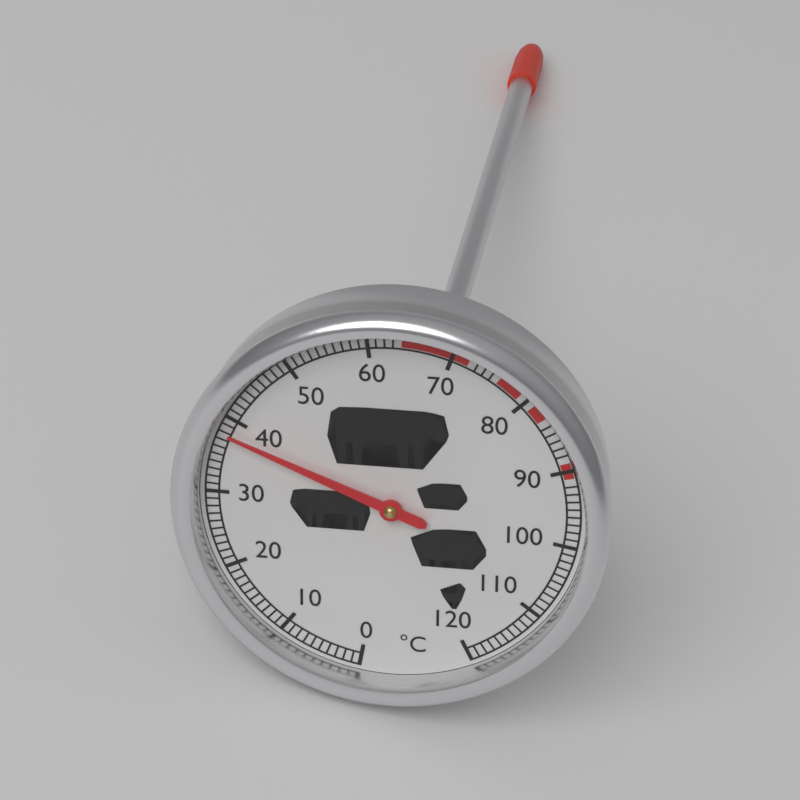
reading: 38 °C
